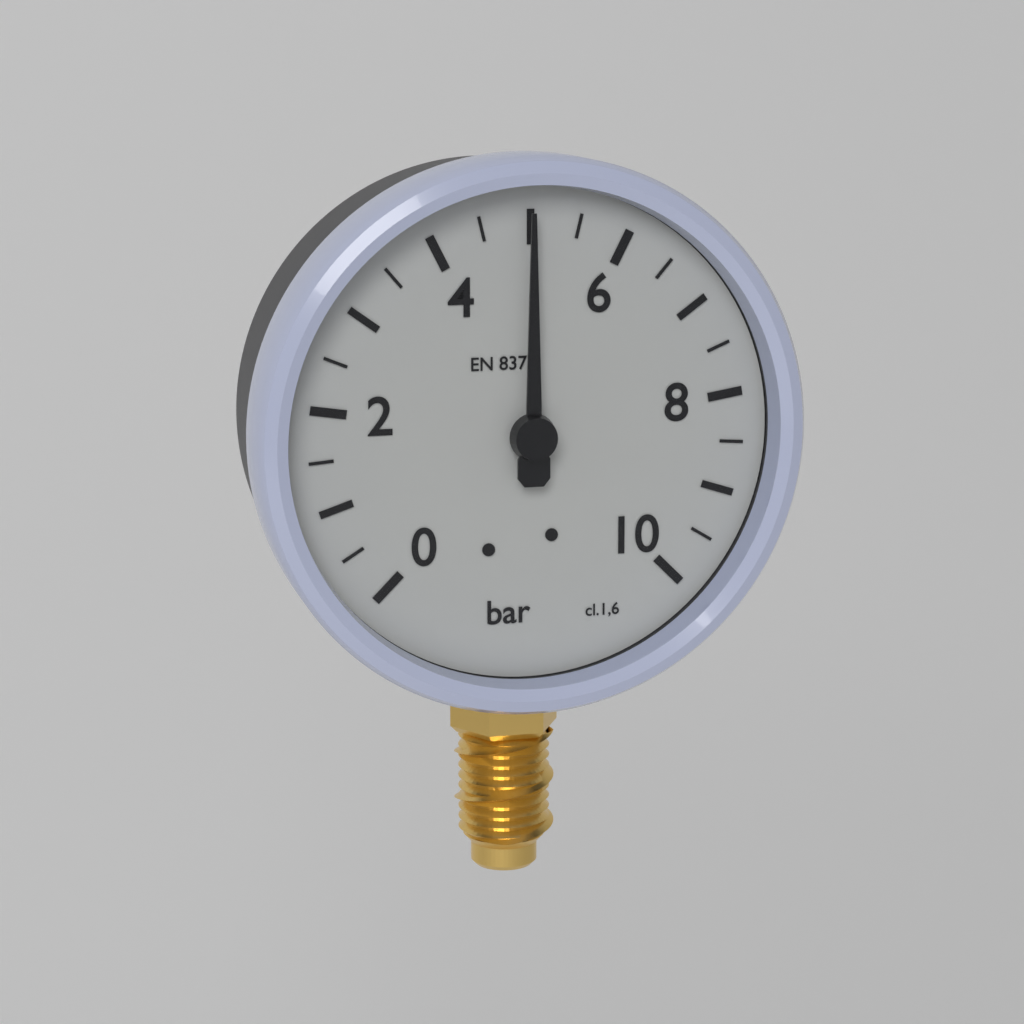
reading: 5.0 bar
